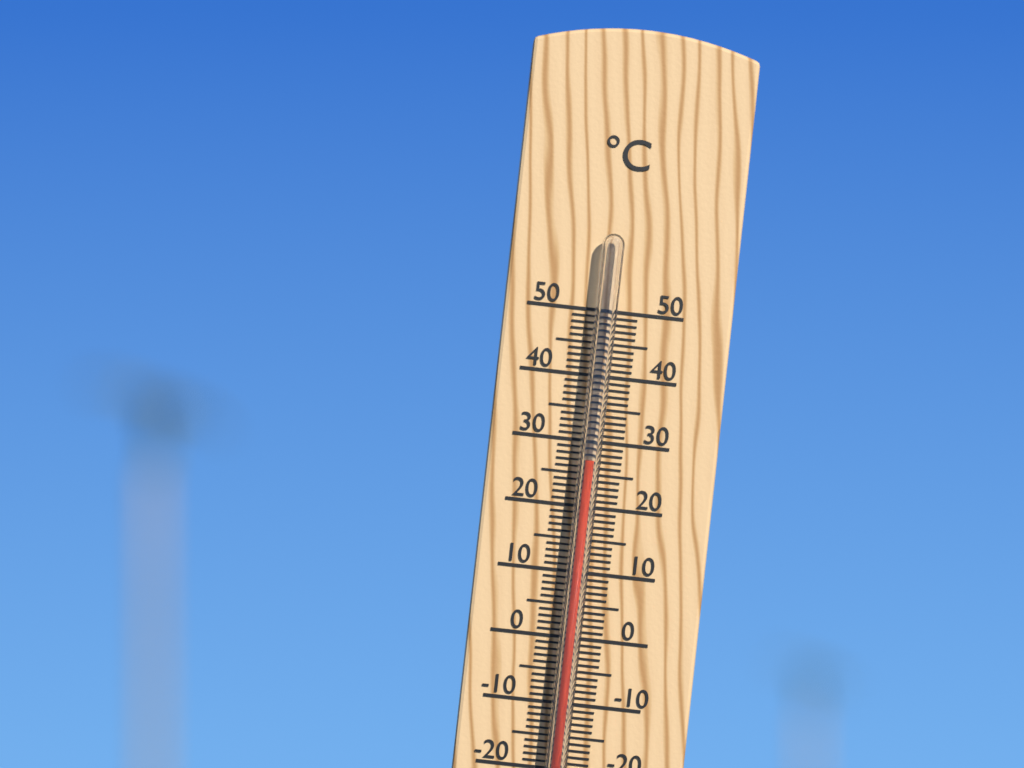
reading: 27 °C
